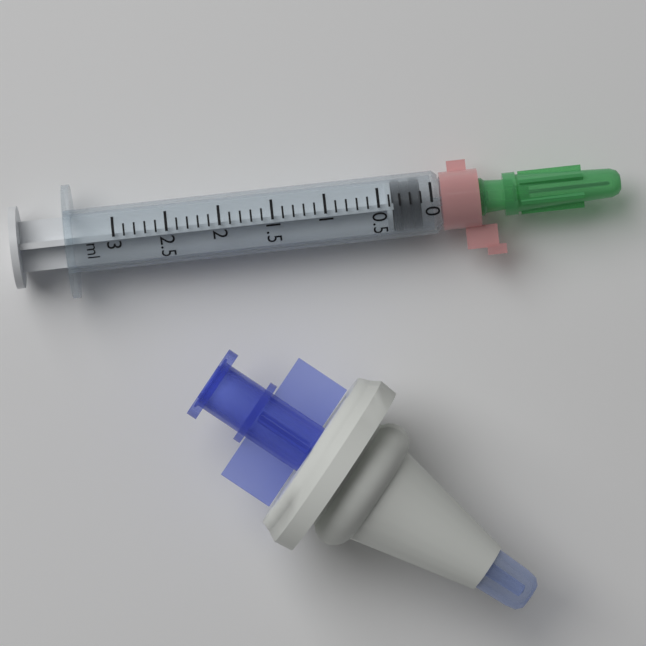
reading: 0.1 ml
